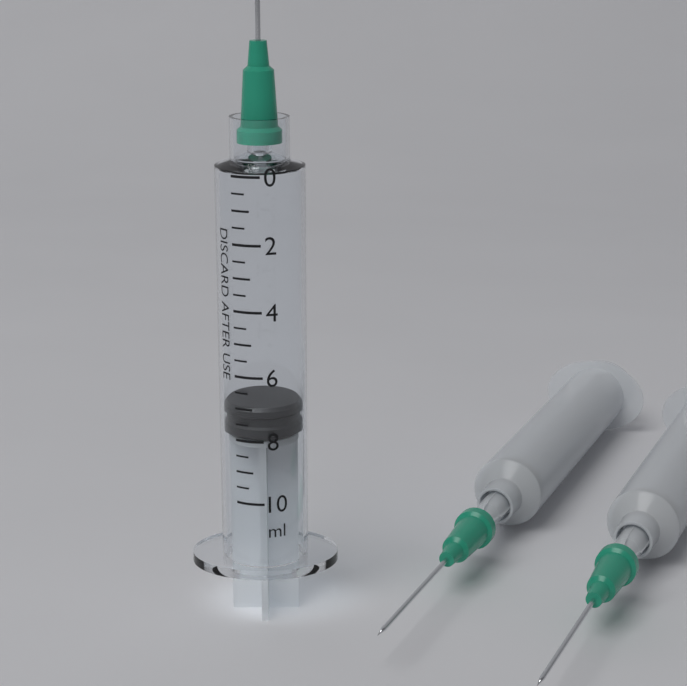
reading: 7.0 ml
